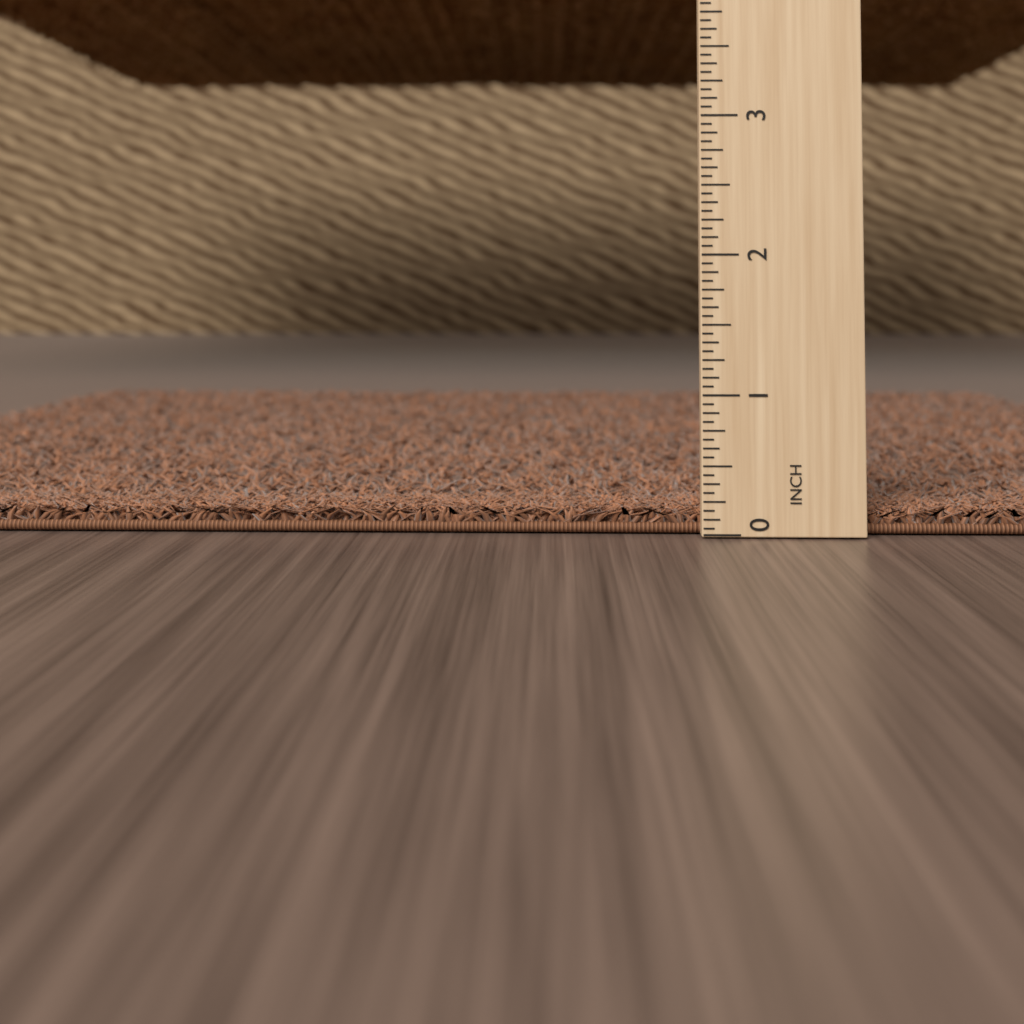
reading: 0.1875 in
